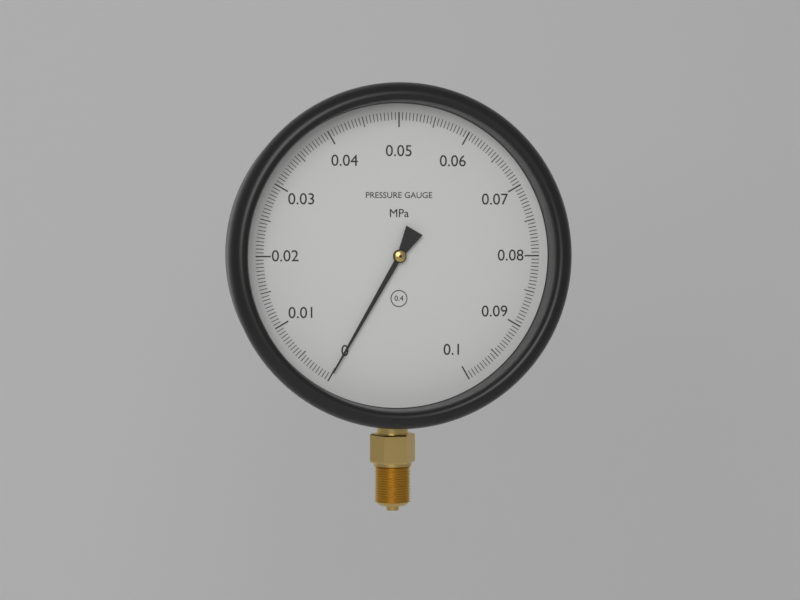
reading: 0.0000 MPa
